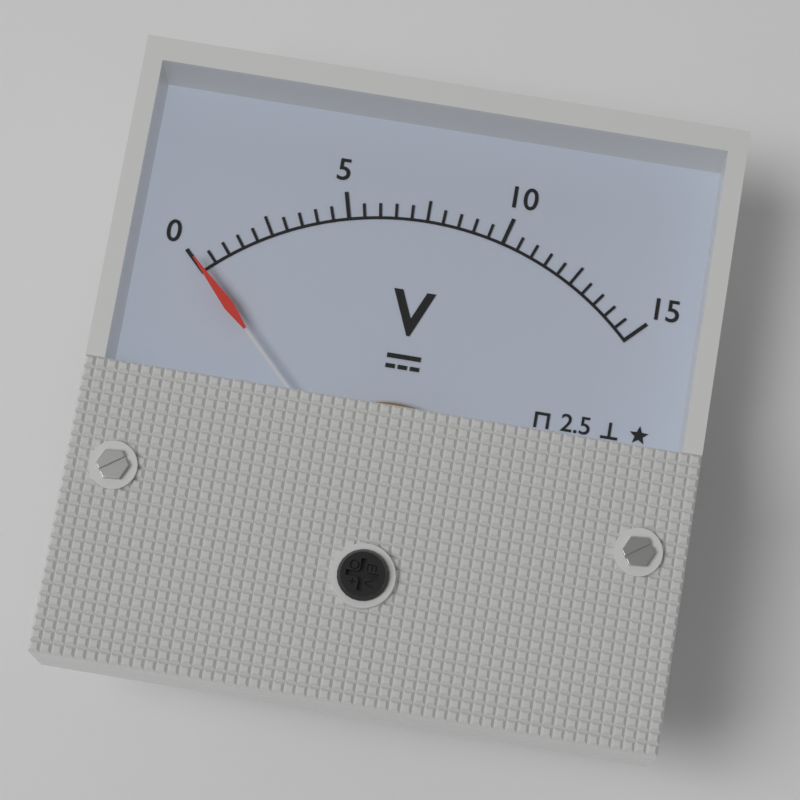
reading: 0.0 V
